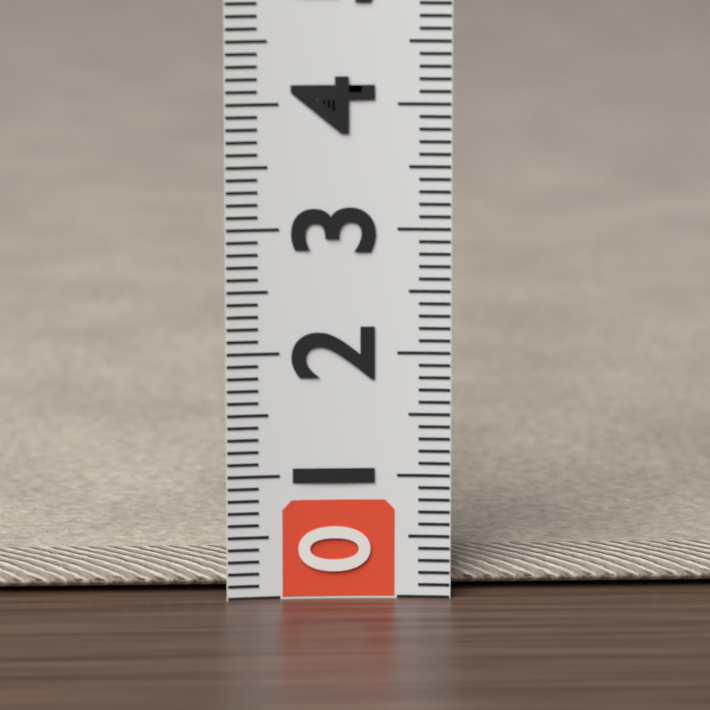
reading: 0.2 (no unit)
